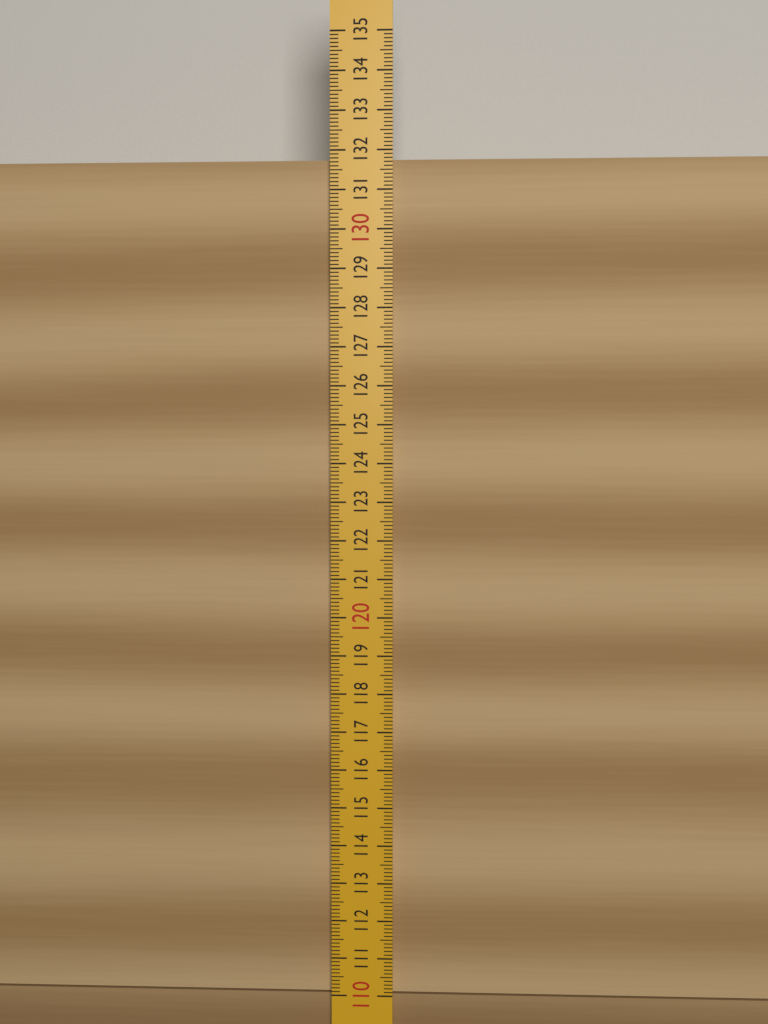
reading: 131.8 (no unit)
